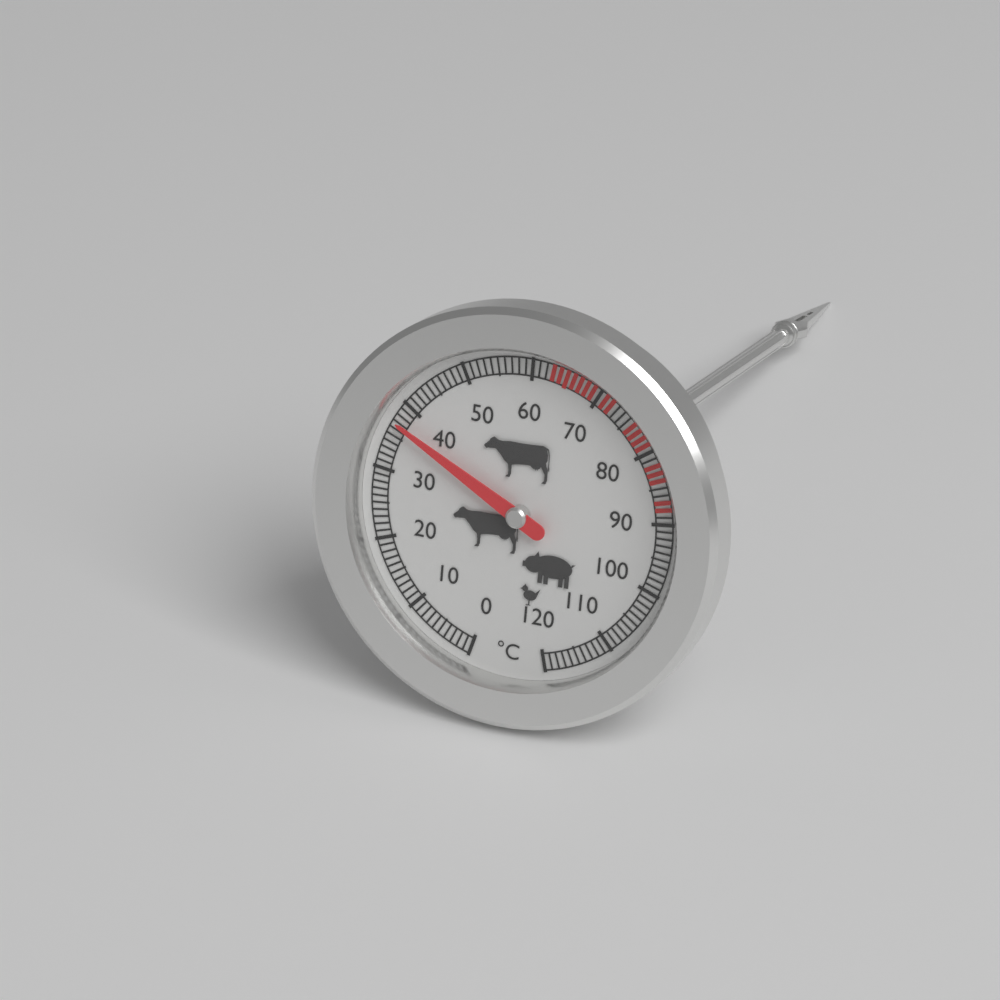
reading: 37 °C
